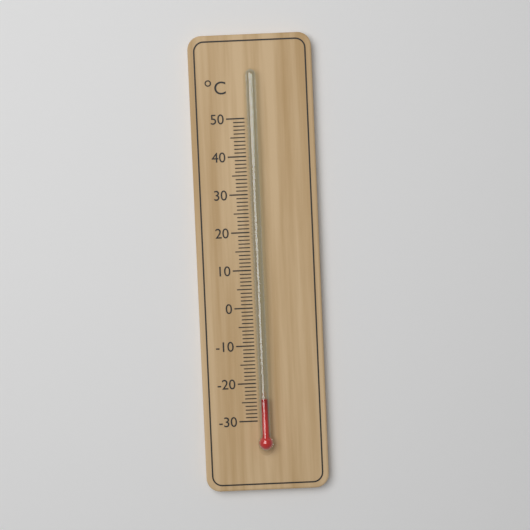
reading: -24 °C
